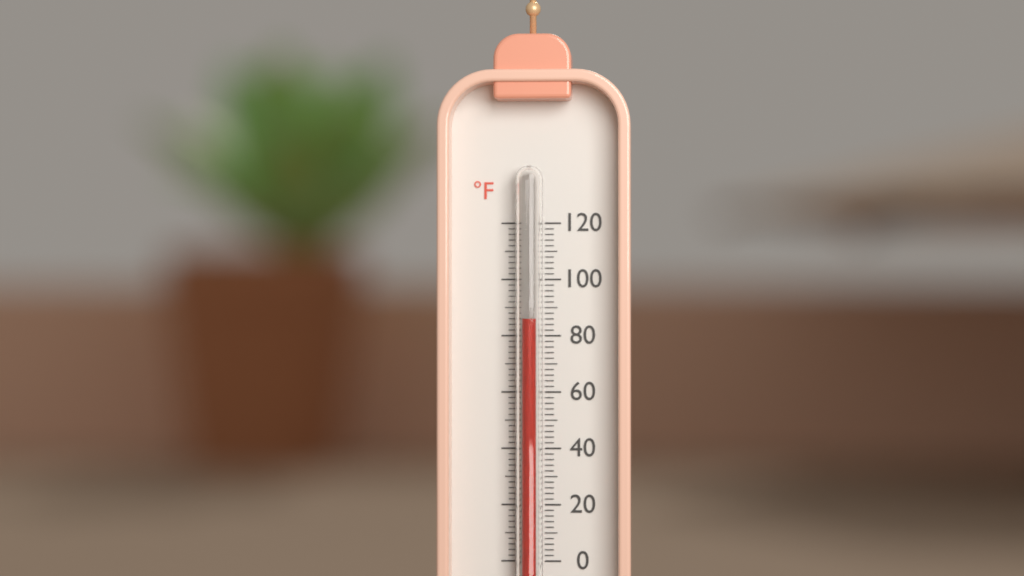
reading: 86 °F
